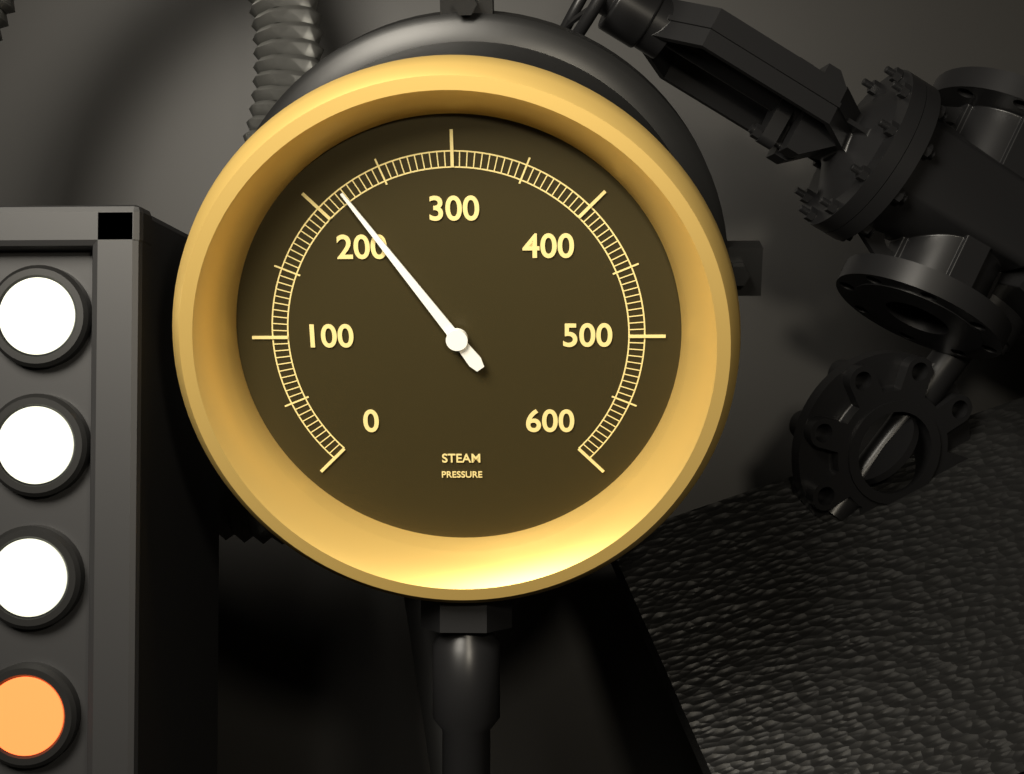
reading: 220 (no unit)
